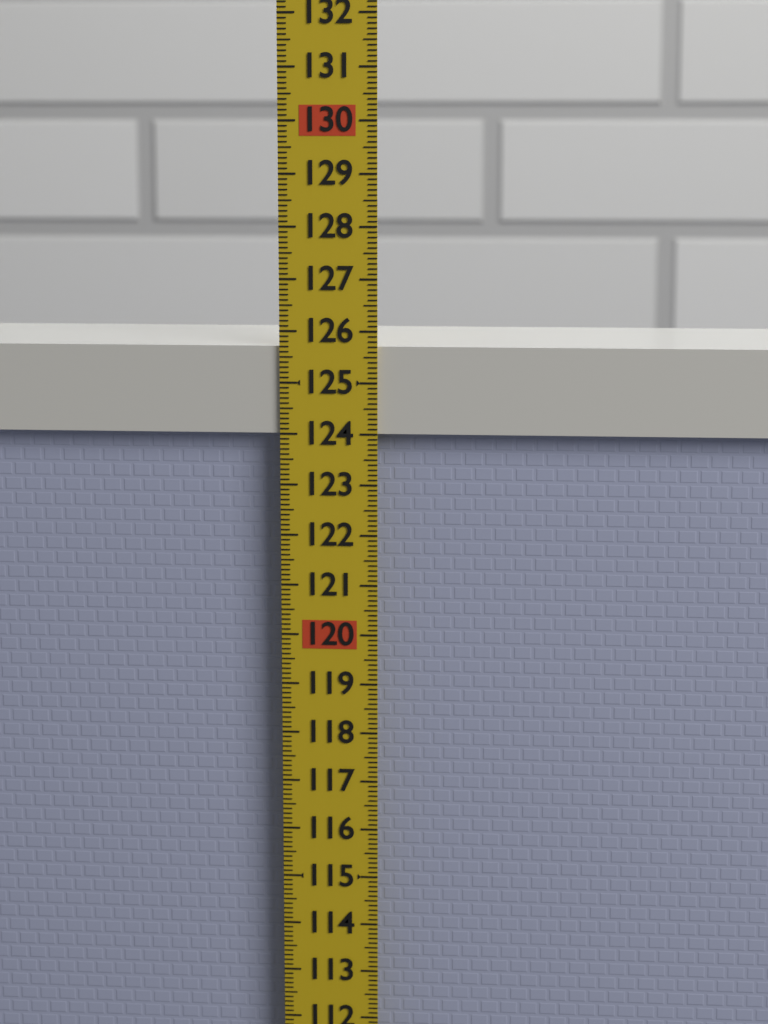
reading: 125.7 (no unit)
